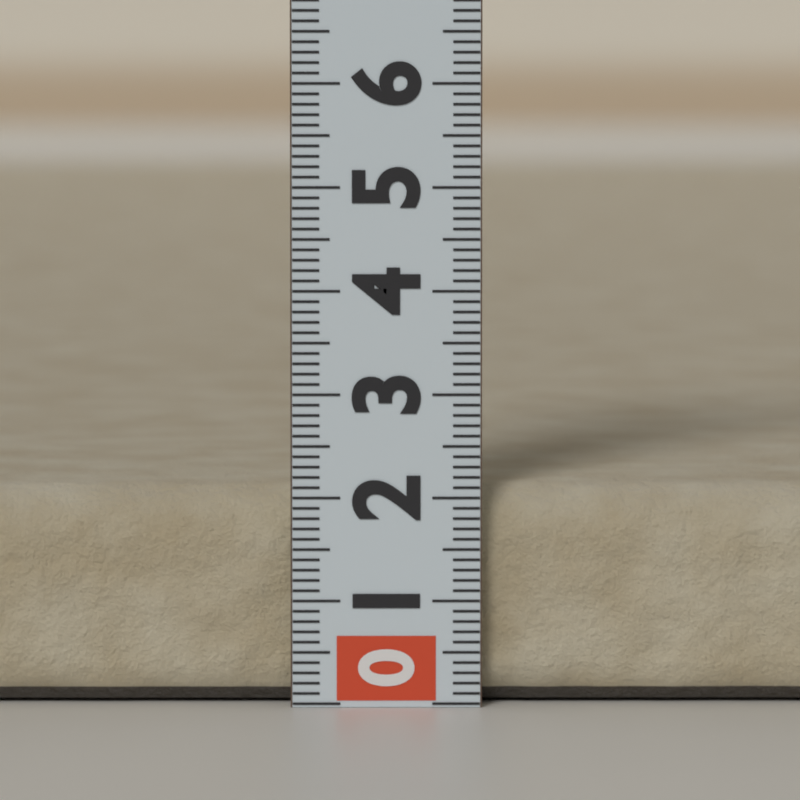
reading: 2.1 (no unit)
